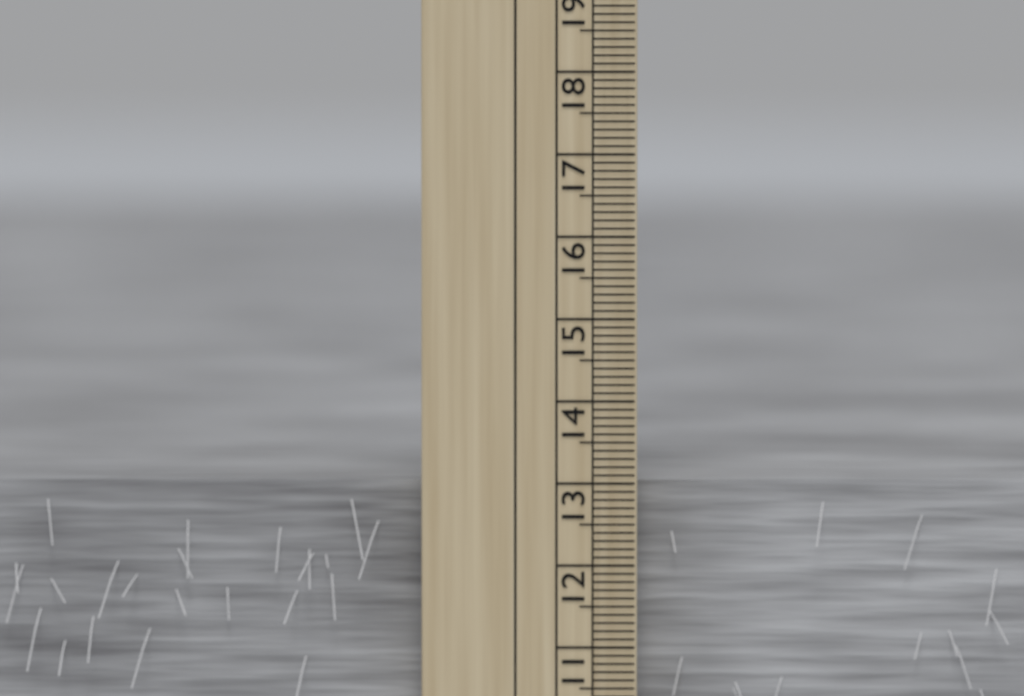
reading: 13.0 cm
